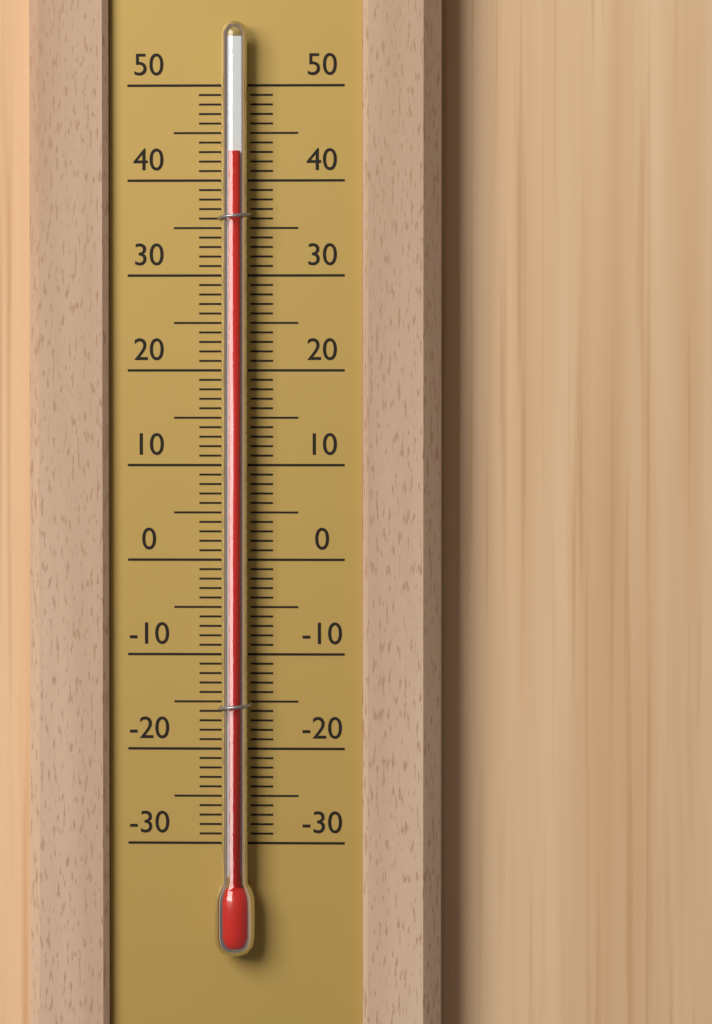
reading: 43 (no unit)
